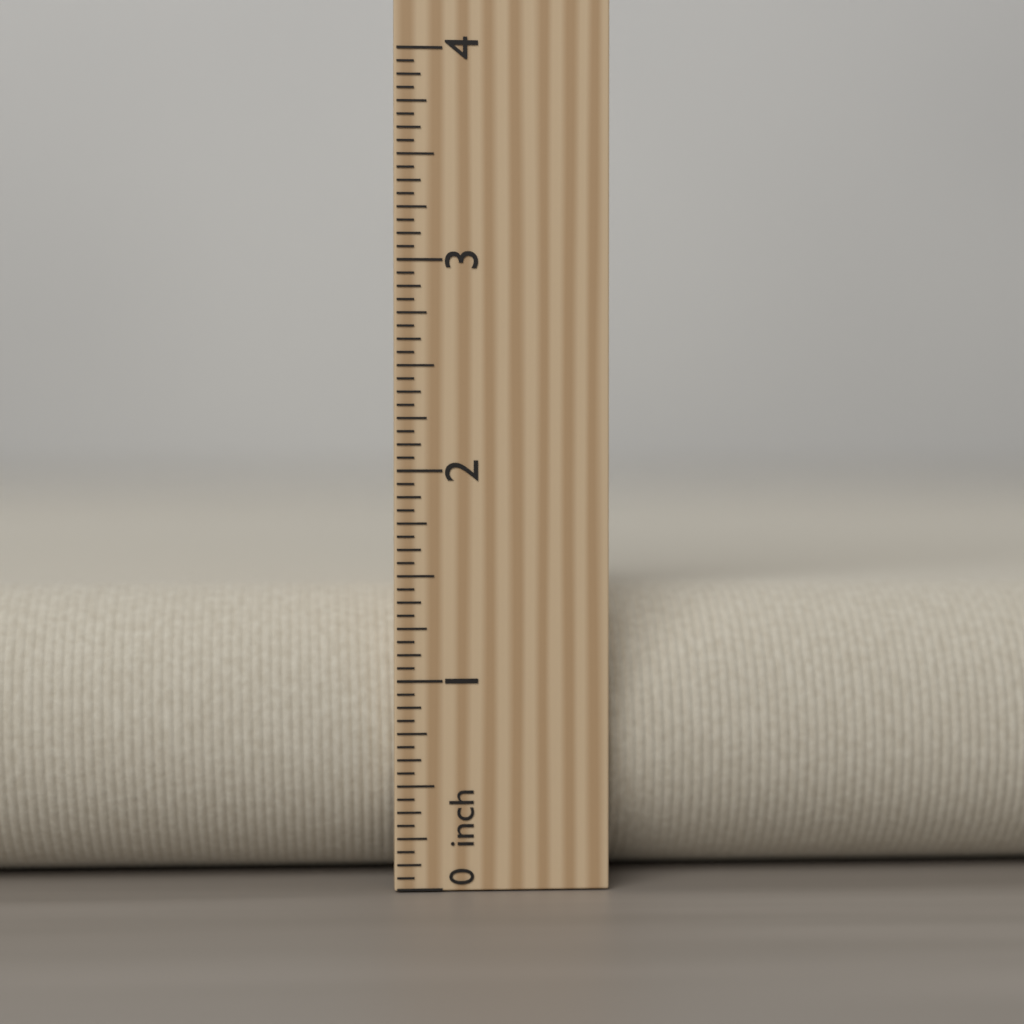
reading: 1.4375 inch
